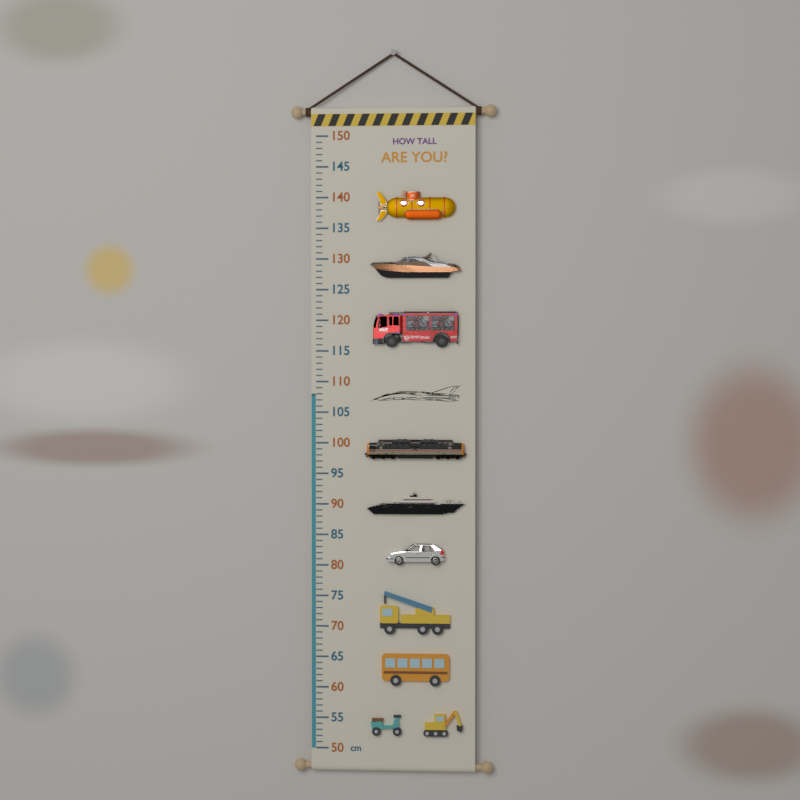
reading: 108 cm
